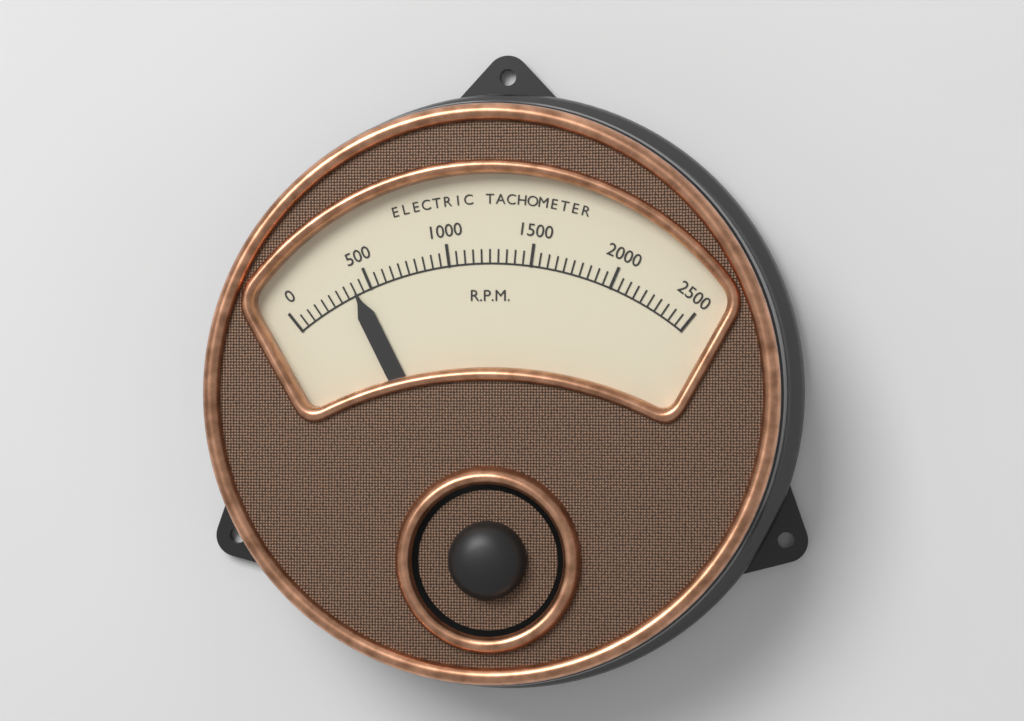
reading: 400 RPM
